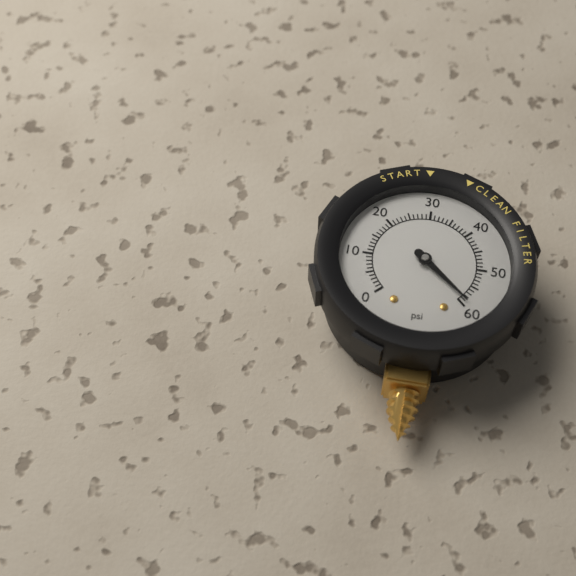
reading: 59 psi
